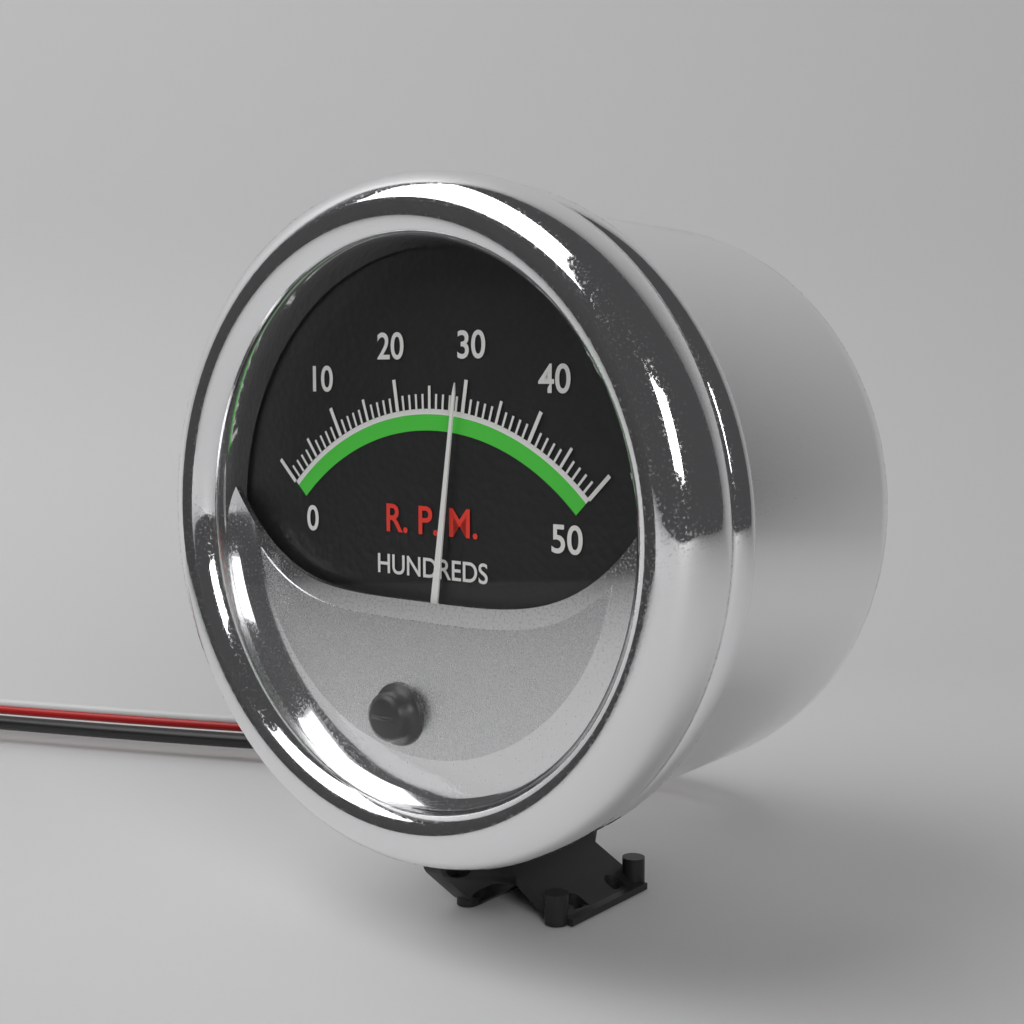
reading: 29 RPM x100
